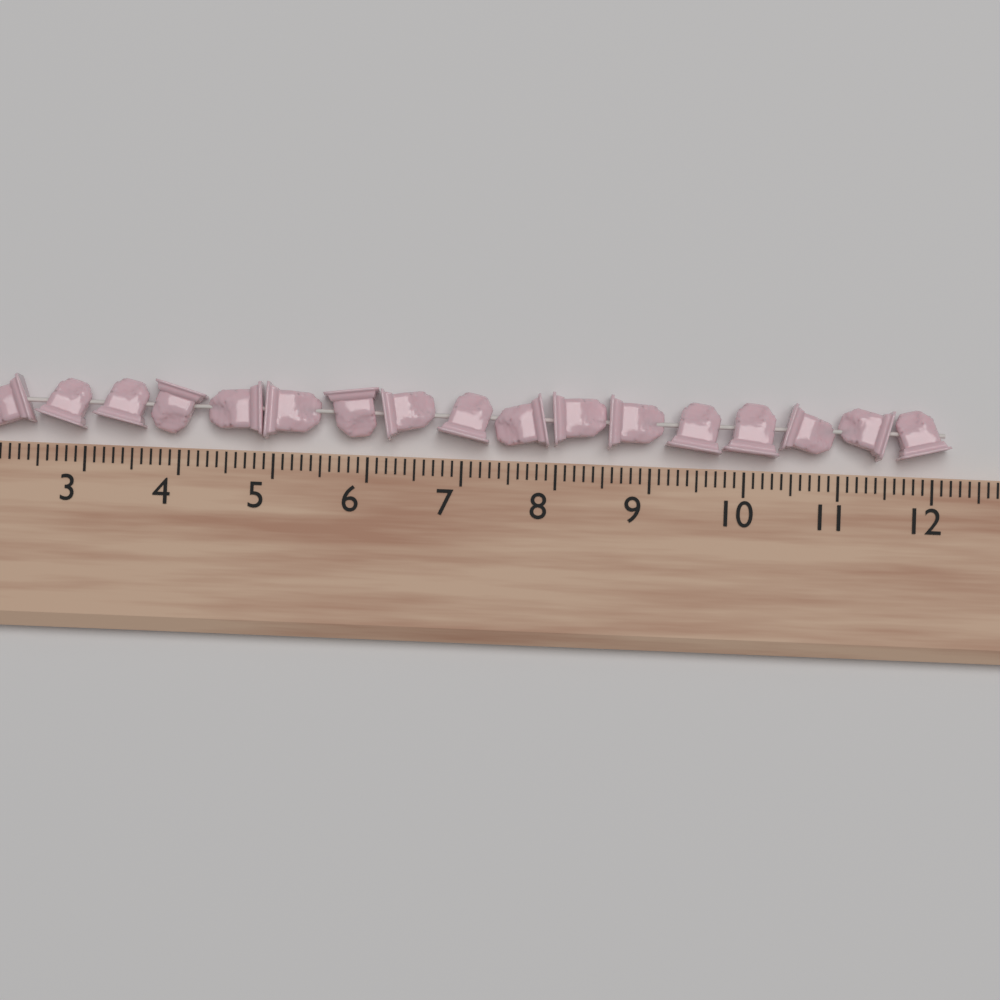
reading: 12.2 (no unit)
